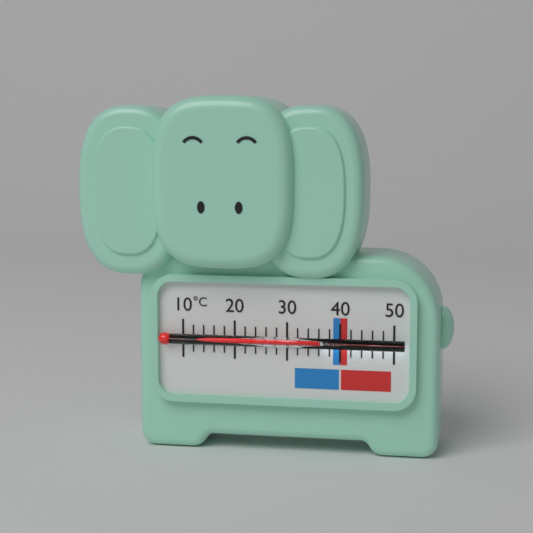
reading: 36 °C
